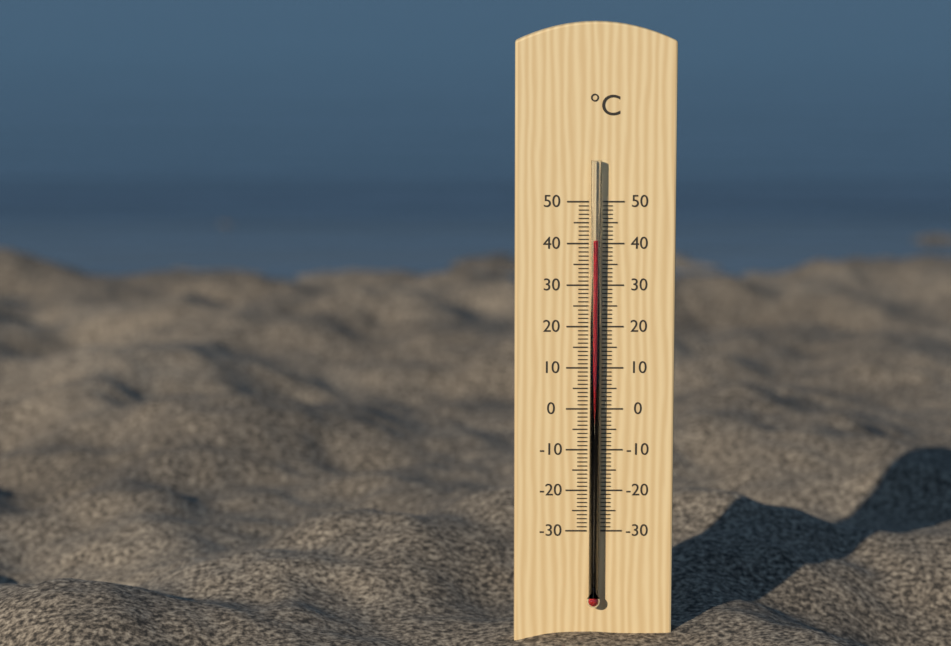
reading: 41 °C
